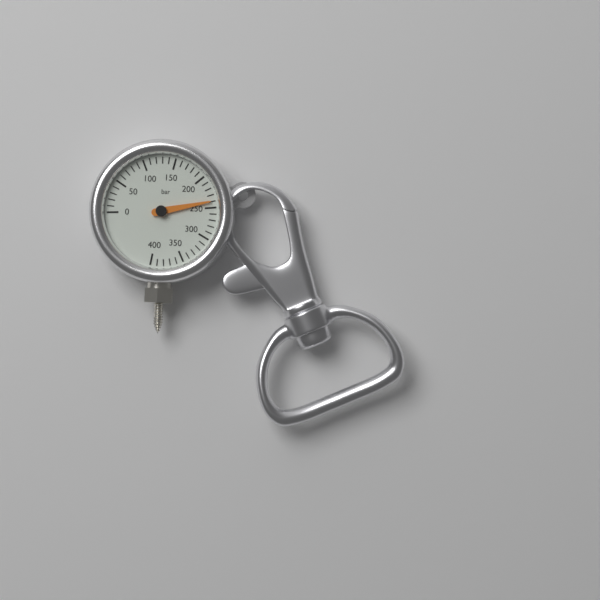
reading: 240 bar
